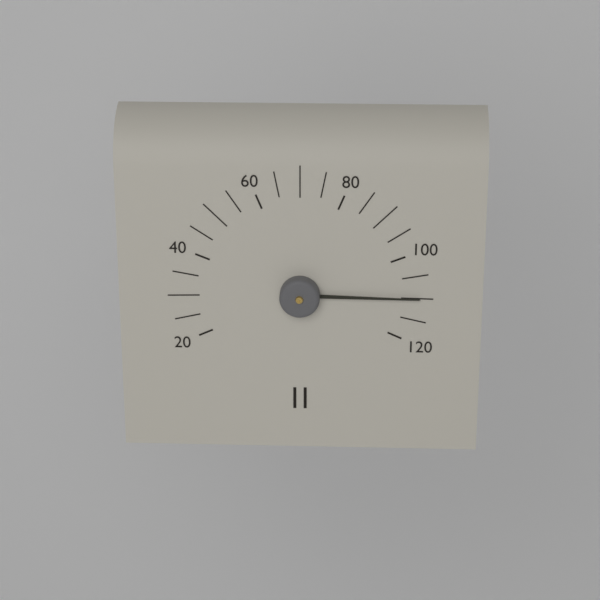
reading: 110 (no unit)
